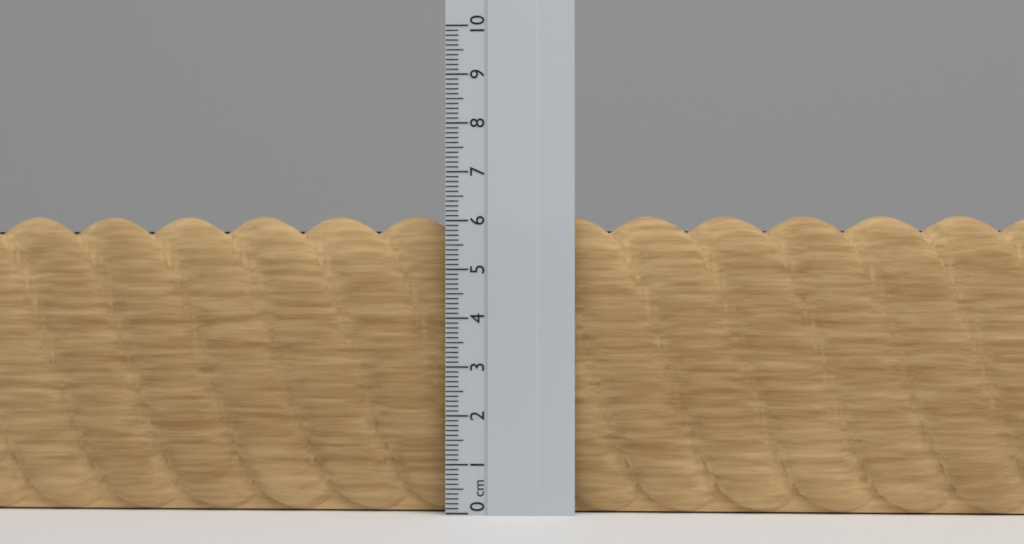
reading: 6.1 cm
